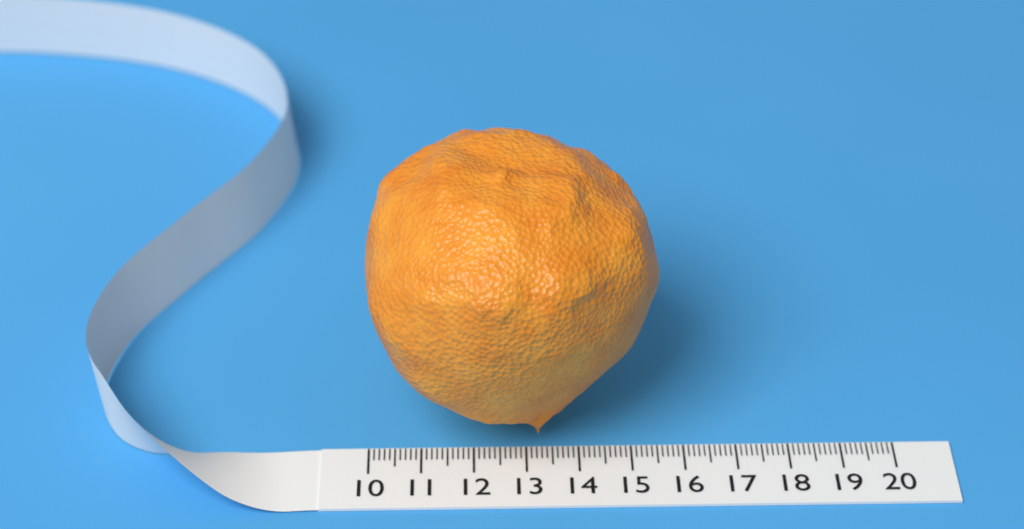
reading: 15.5 (no unit)
